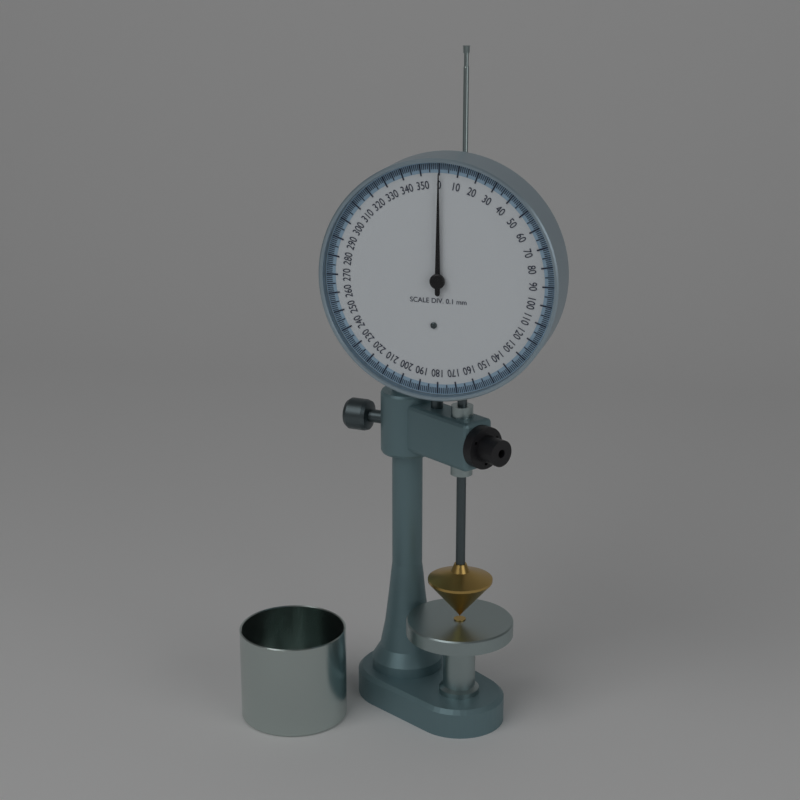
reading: 0.0 mm
